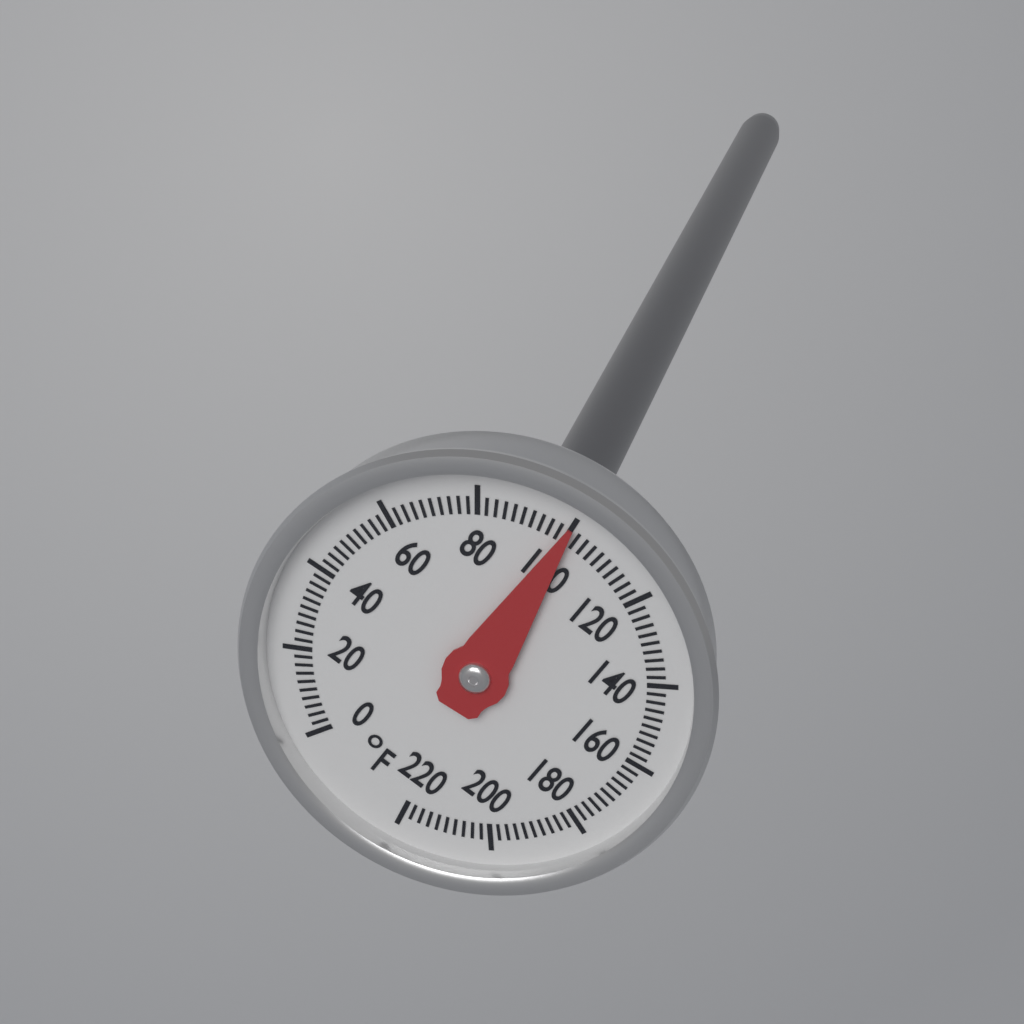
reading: 100 °F
